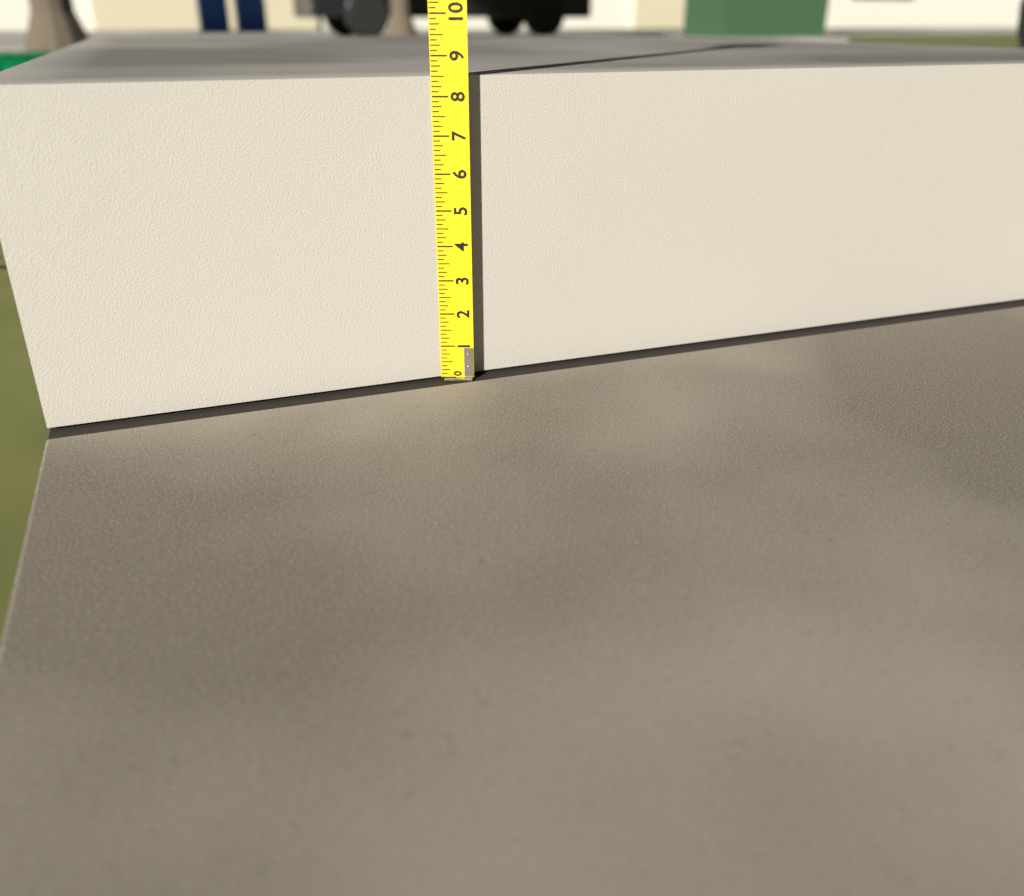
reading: 8.500 (no unit)
